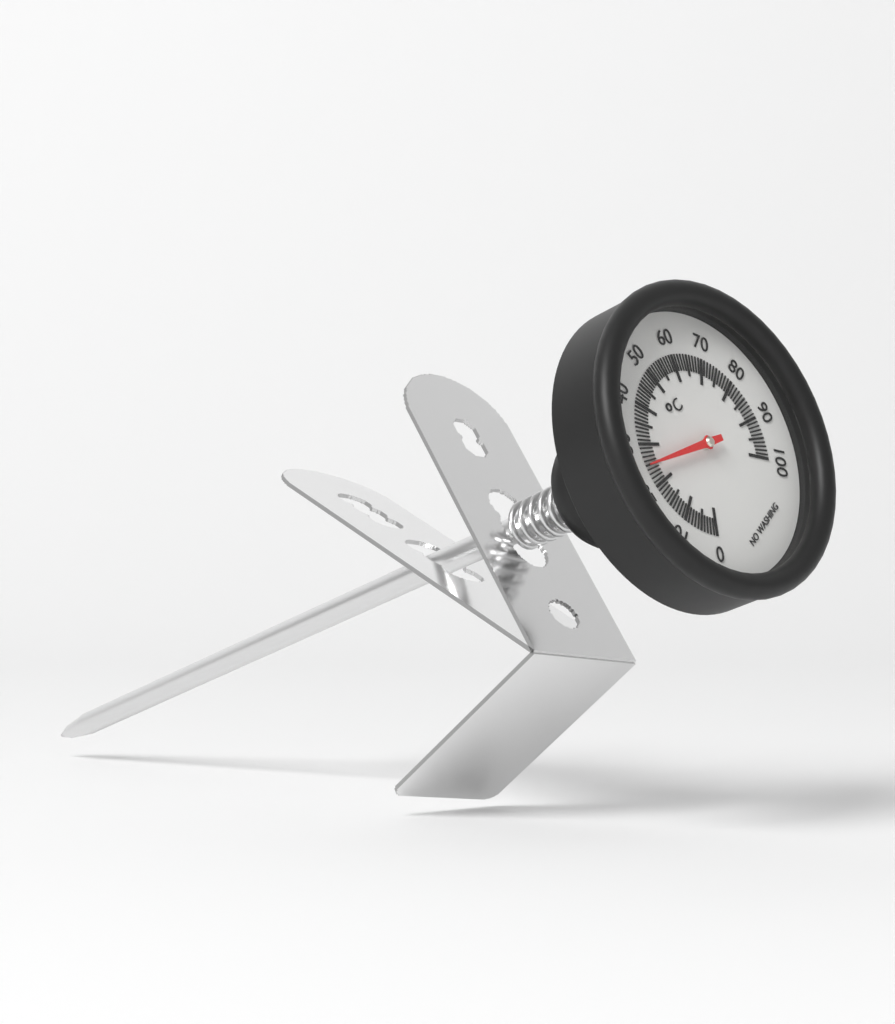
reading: 25 °C
